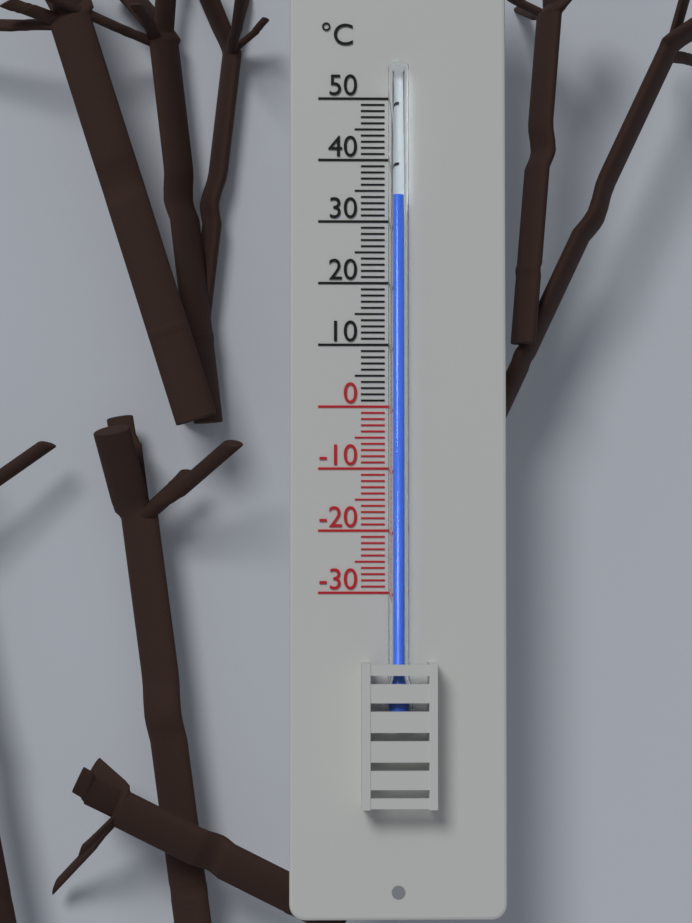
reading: 34 °C
